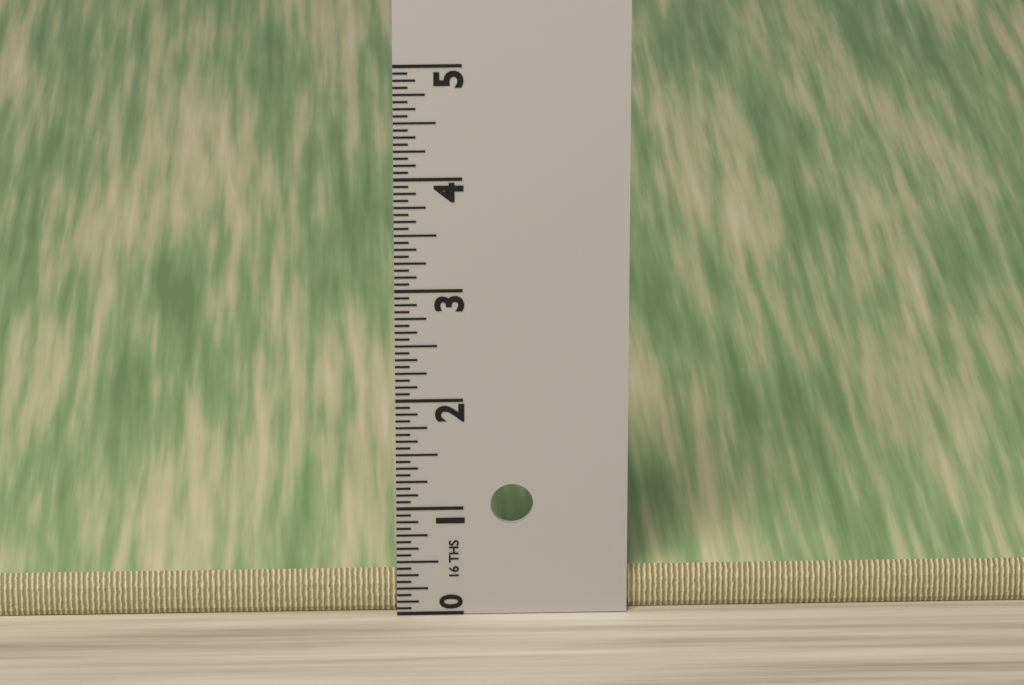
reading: 0.3750 in
